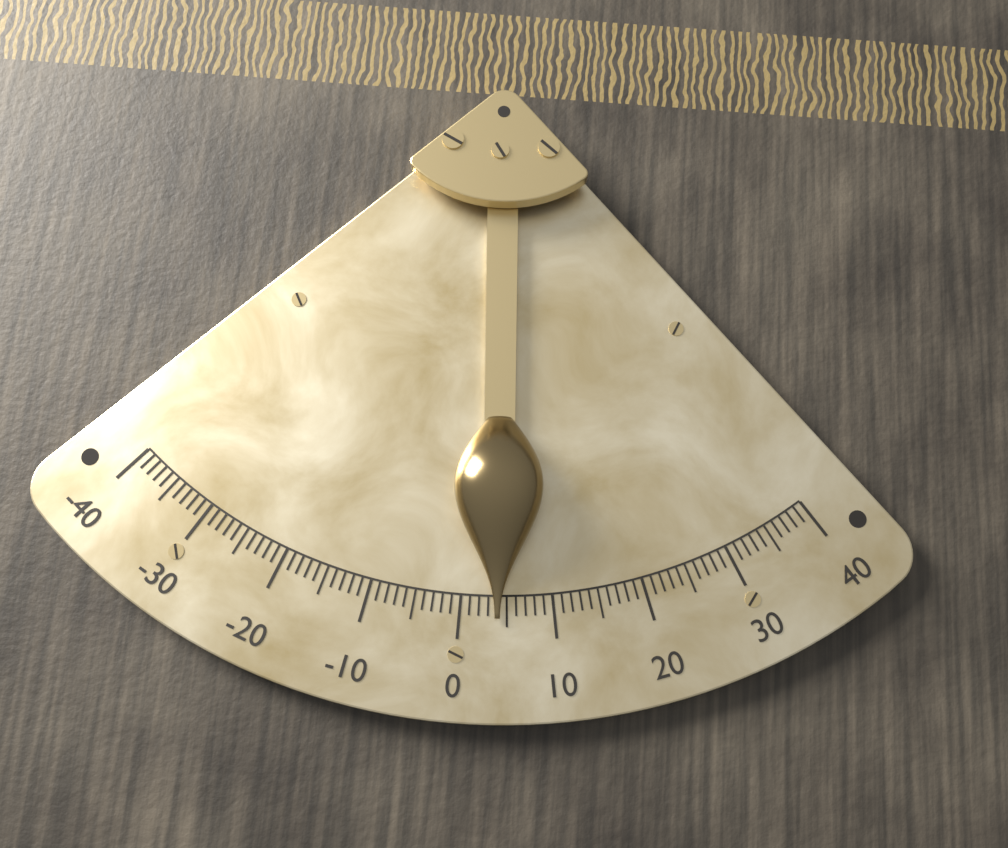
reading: 4 (no unit)
